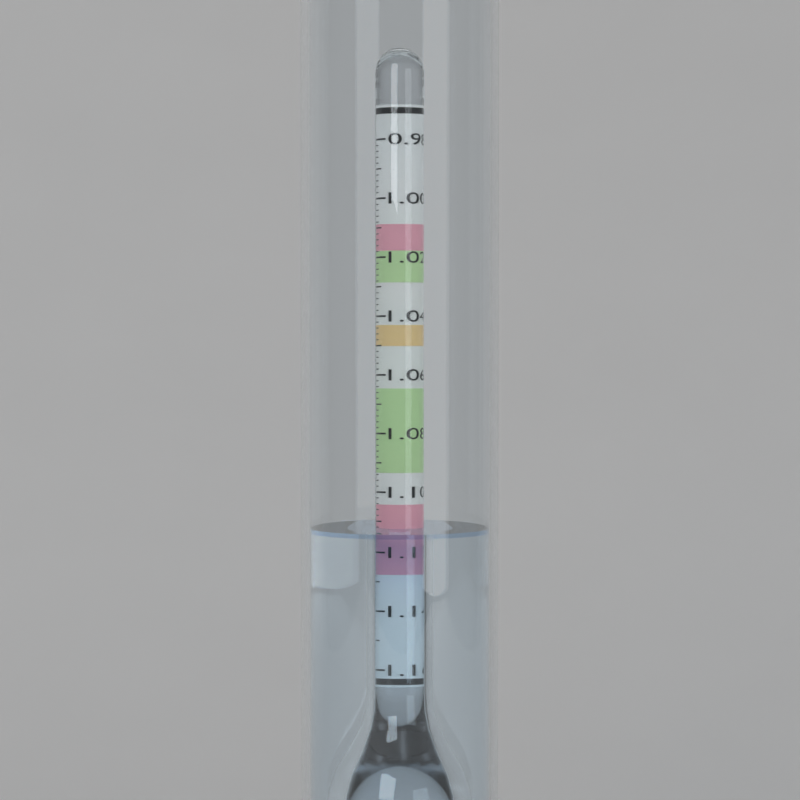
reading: 1.112 (no unit)
